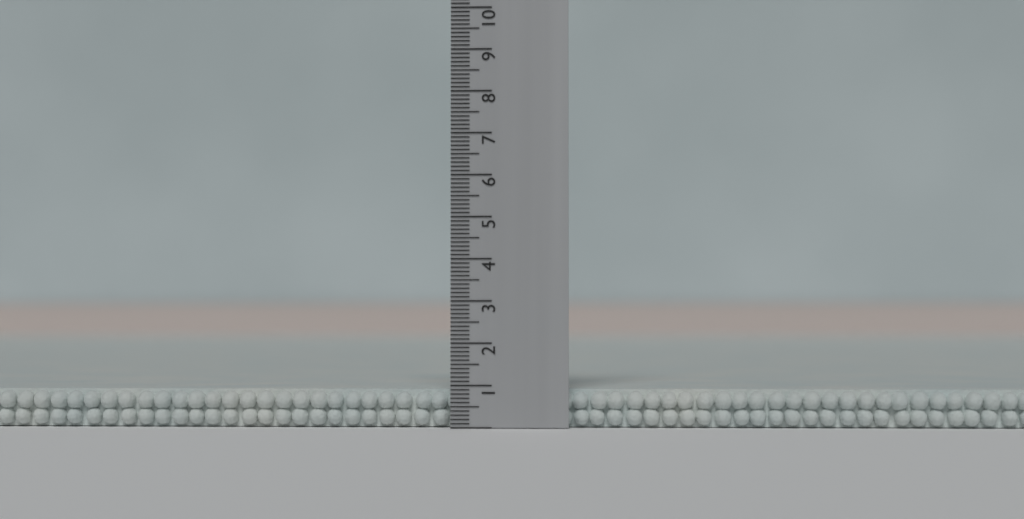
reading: 0.9 (no unit)
